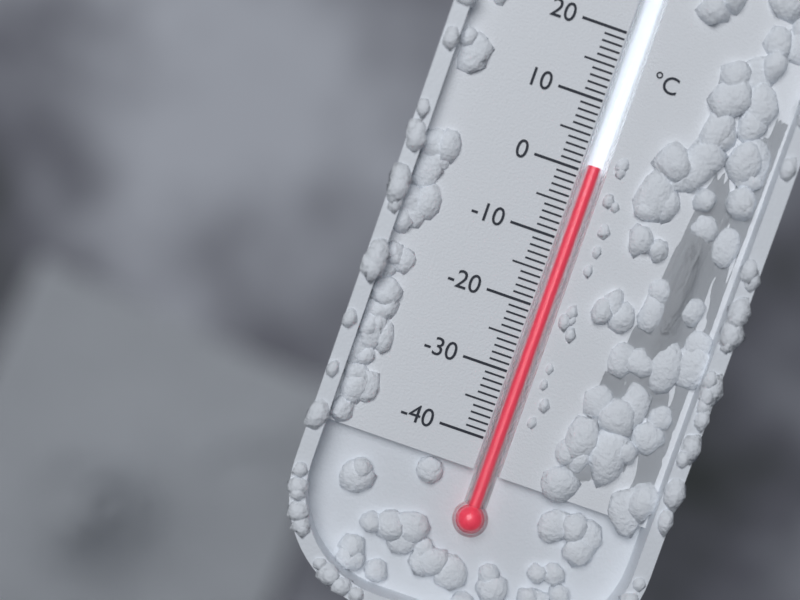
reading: 1 °C
